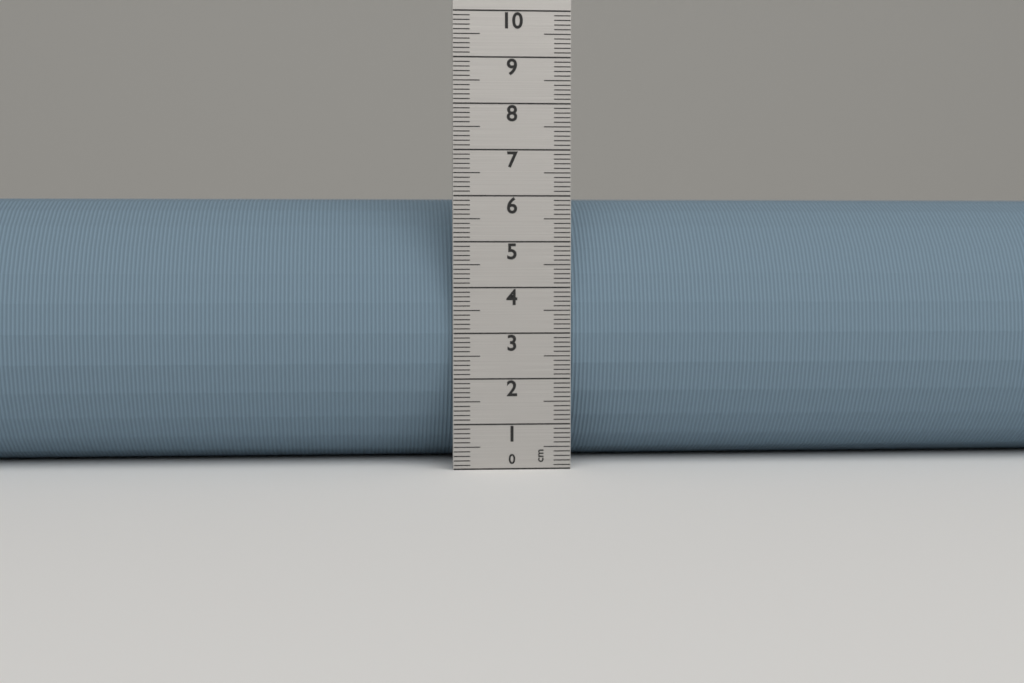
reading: 6.0 cm
